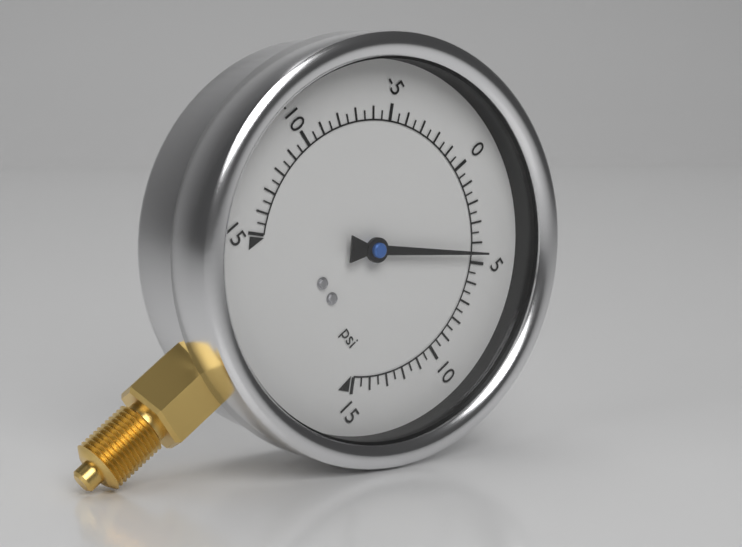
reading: 4.5 psi
